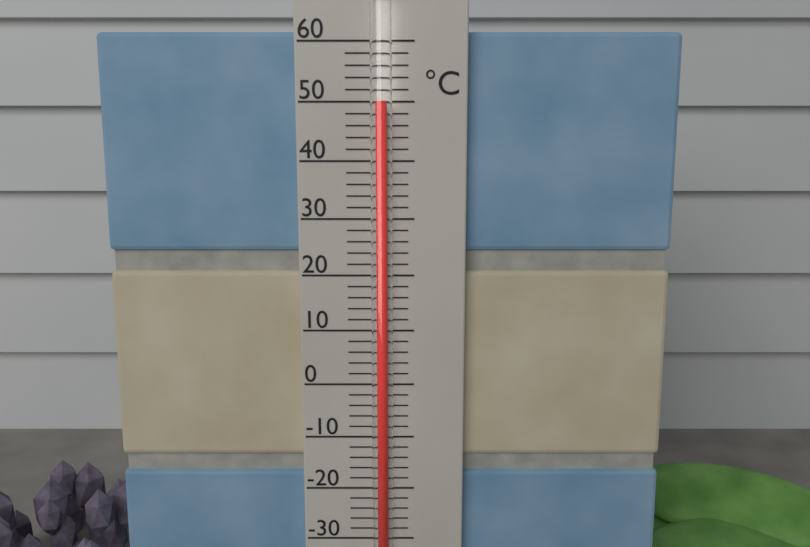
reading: 50 °C
